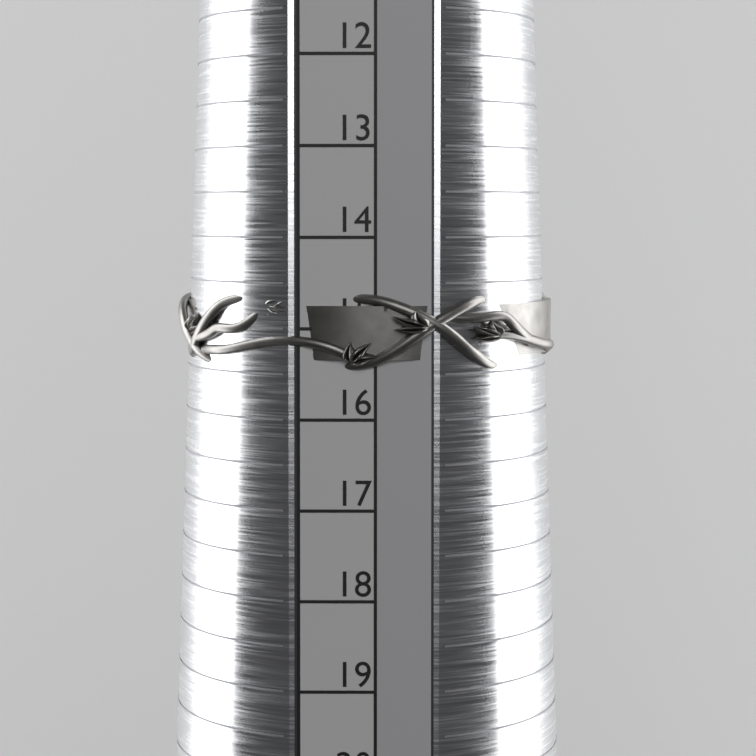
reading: 15.5 (no unit)
